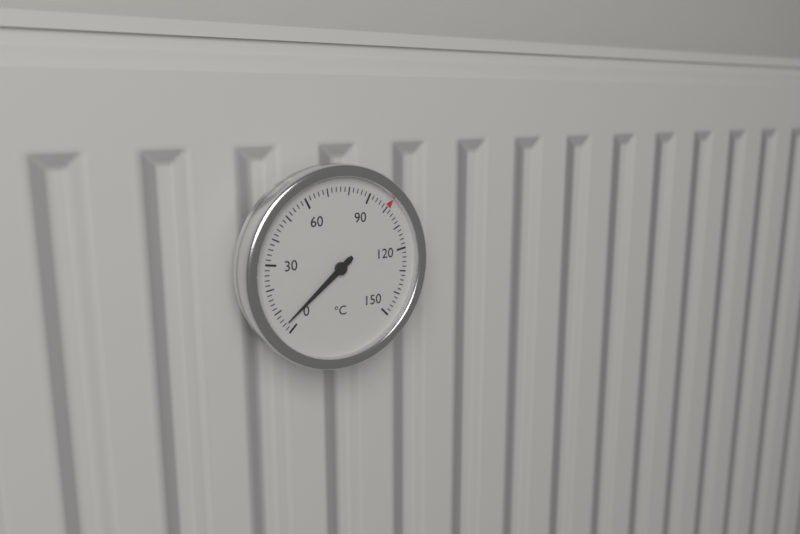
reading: 4 °C
